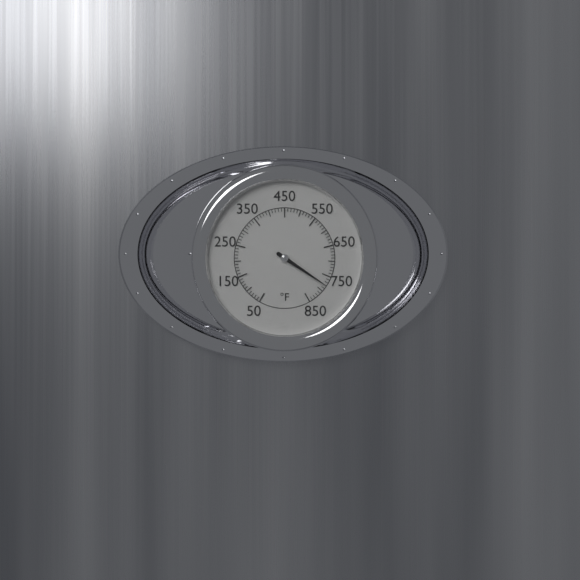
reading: 780 °F
